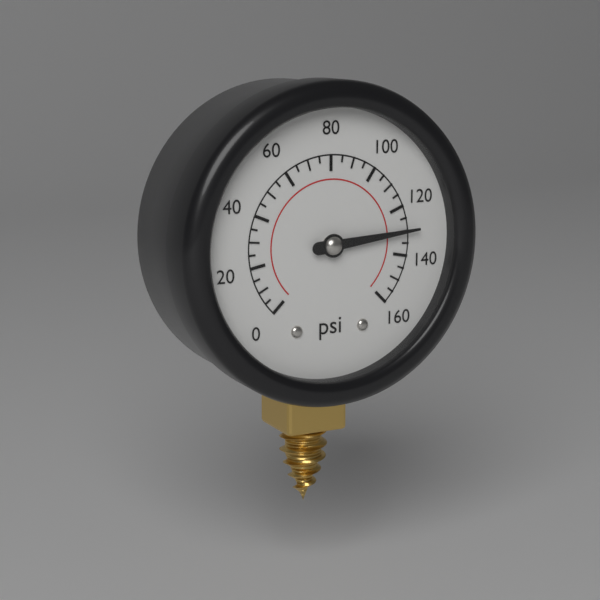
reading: 130 psi
